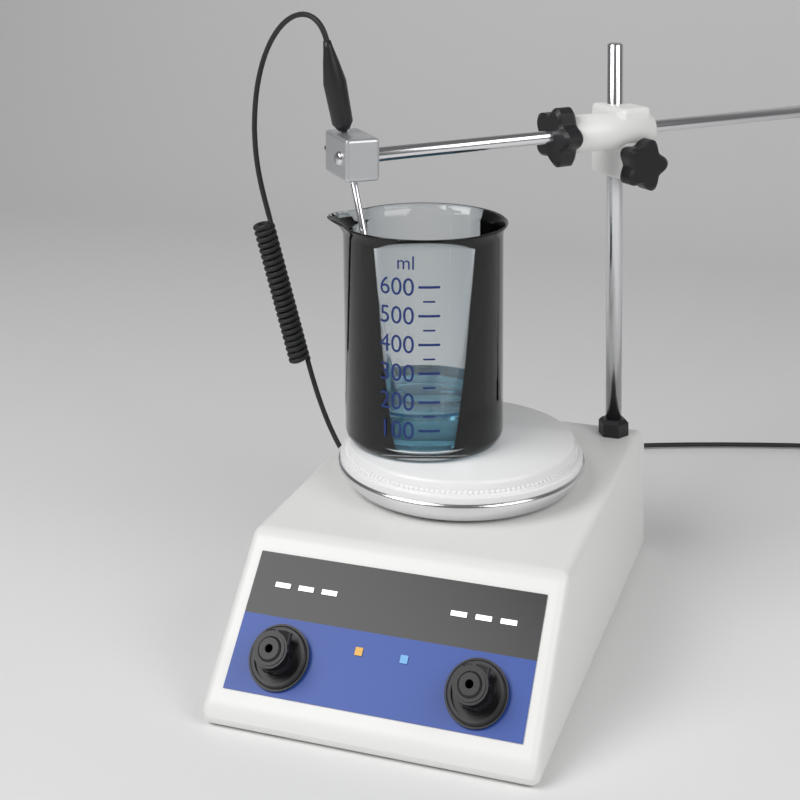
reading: 150 ml
